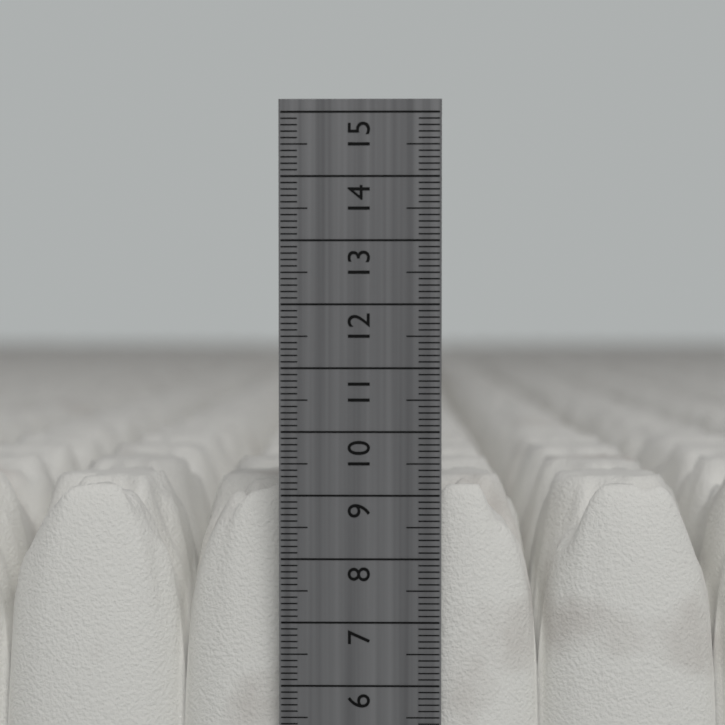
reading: 9.1 cm
